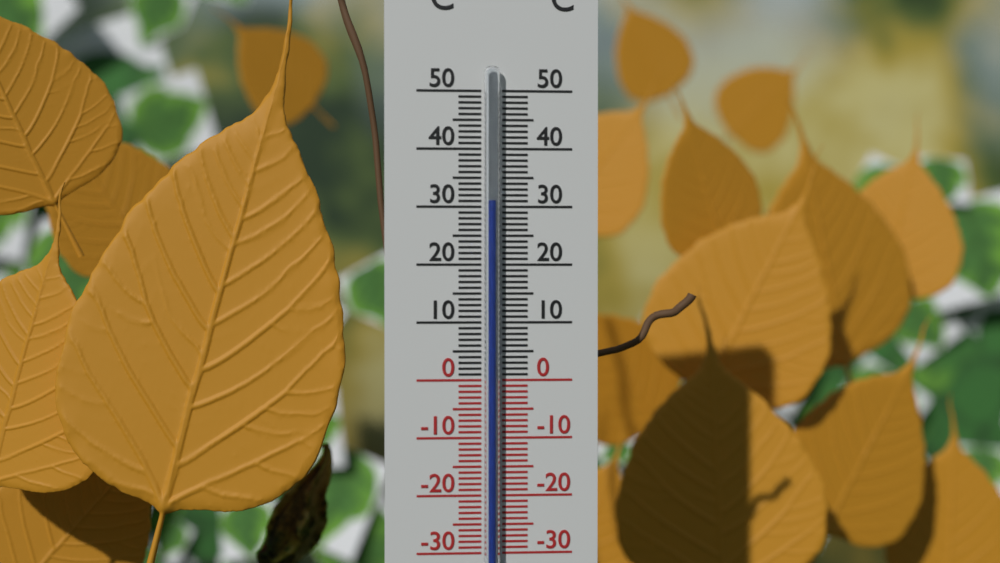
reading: 31 °C
